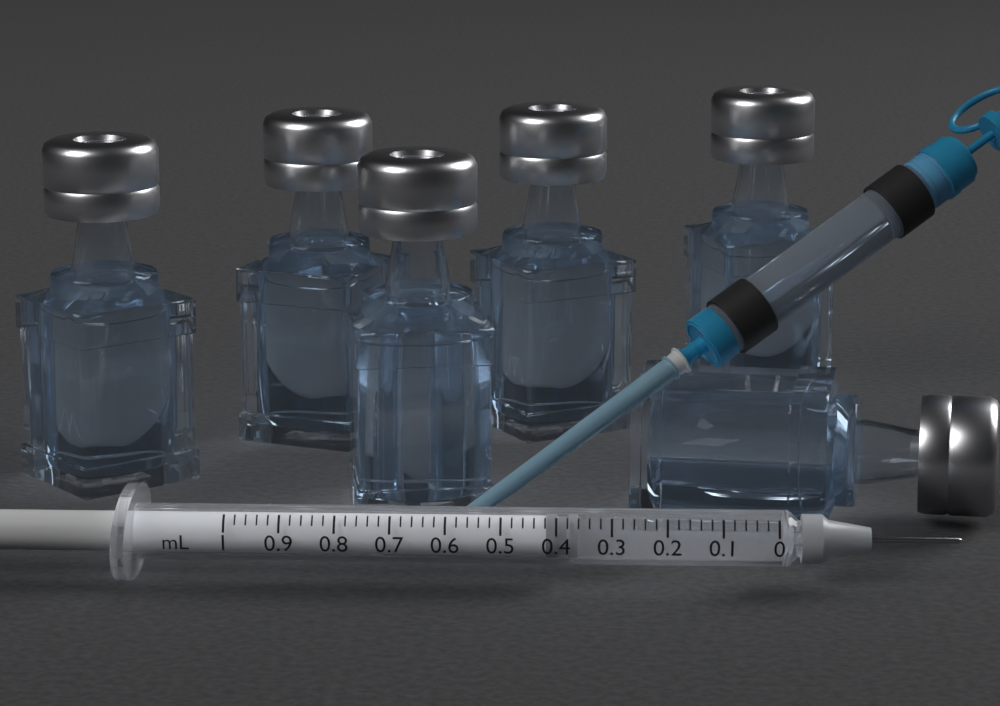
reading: 0.36 mL
